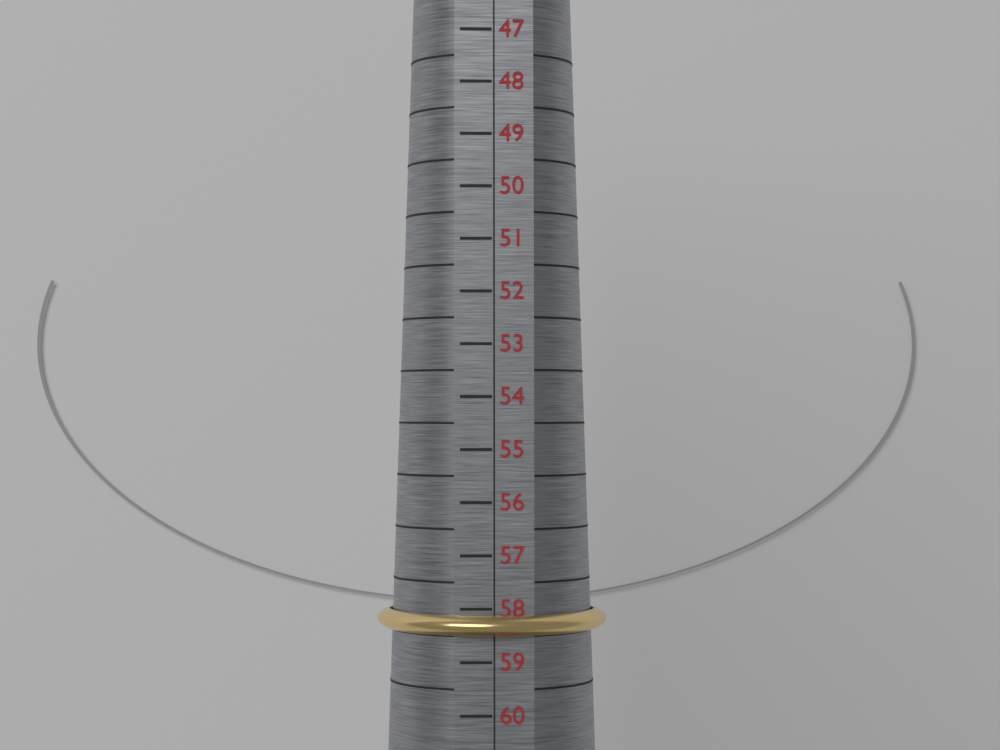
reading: 58.5 (no unit)
